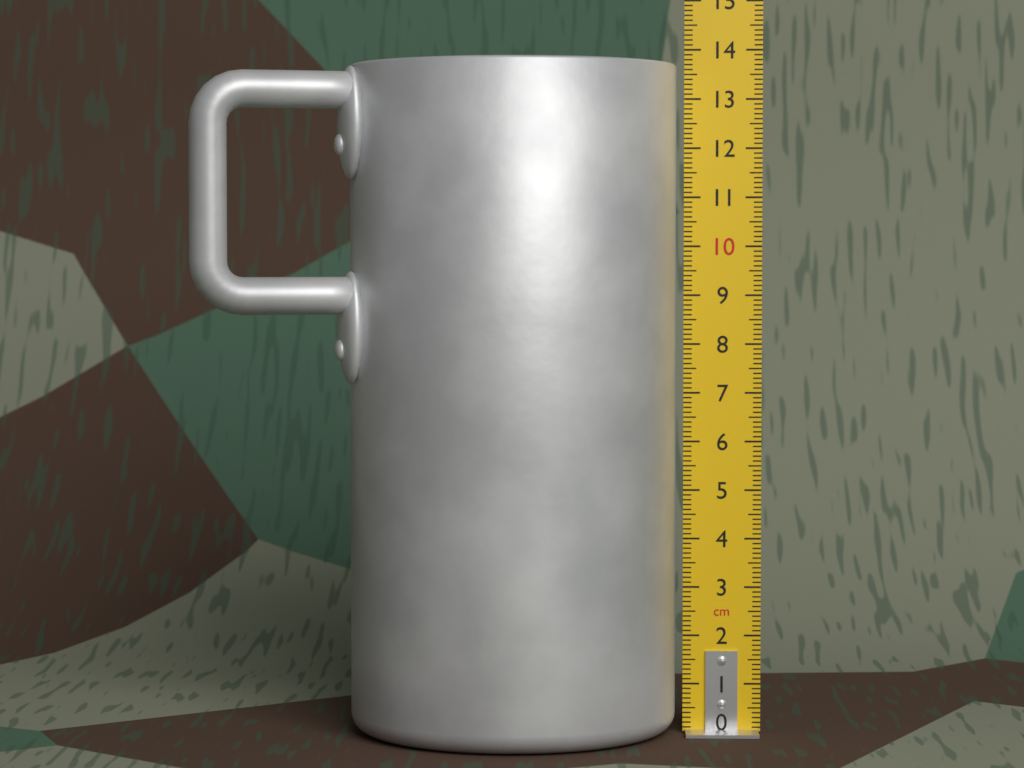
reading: 13.7 cm
